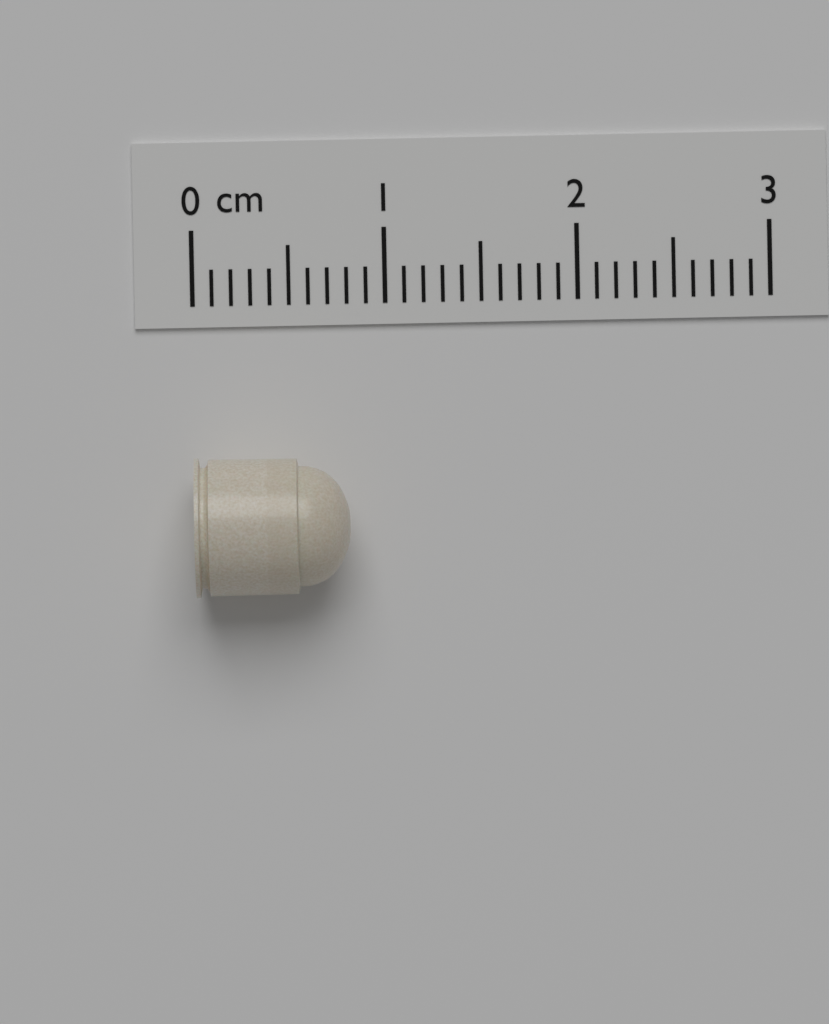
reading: 0.8 cm
